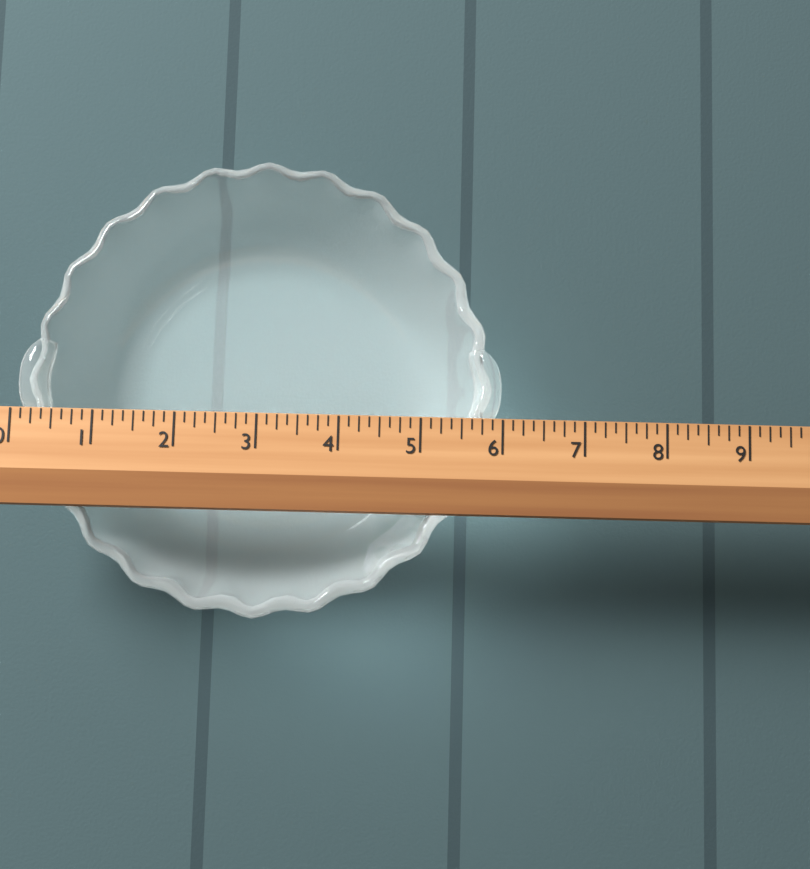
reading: 6.000 (no unit)
